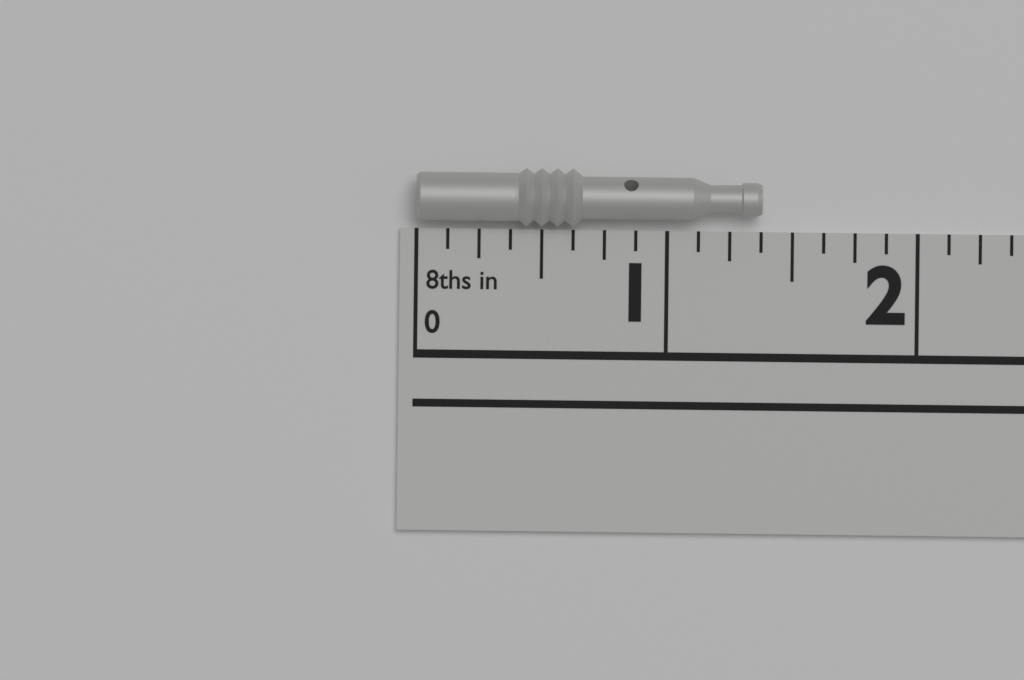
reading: 1.375 in
